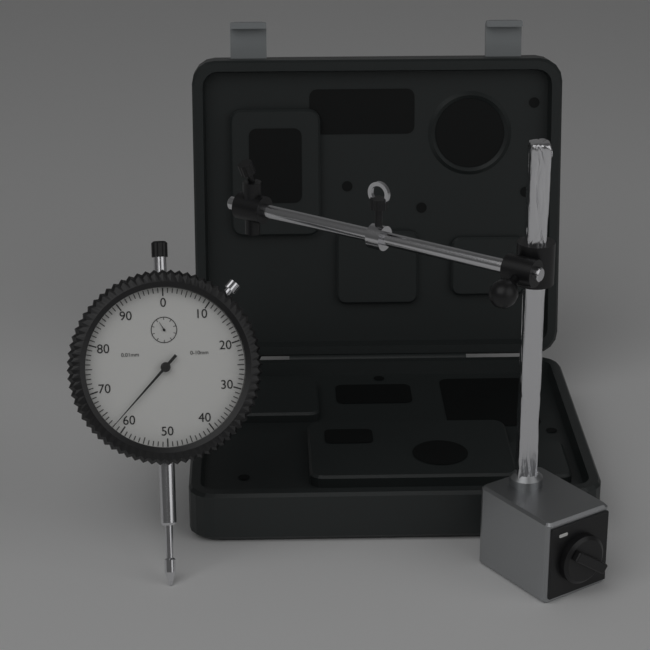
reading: 0.62 mm
